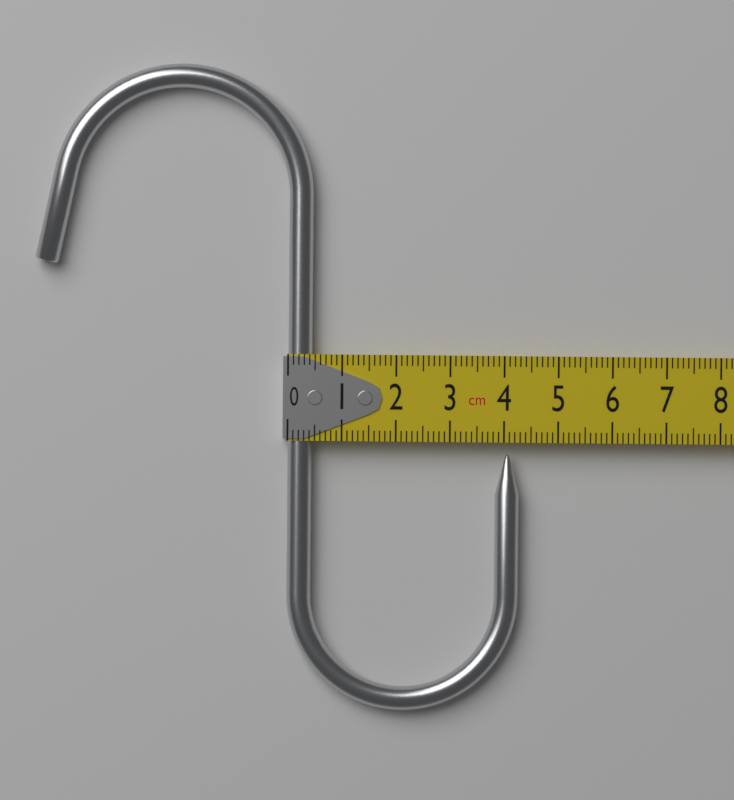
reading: 4.3 cm
